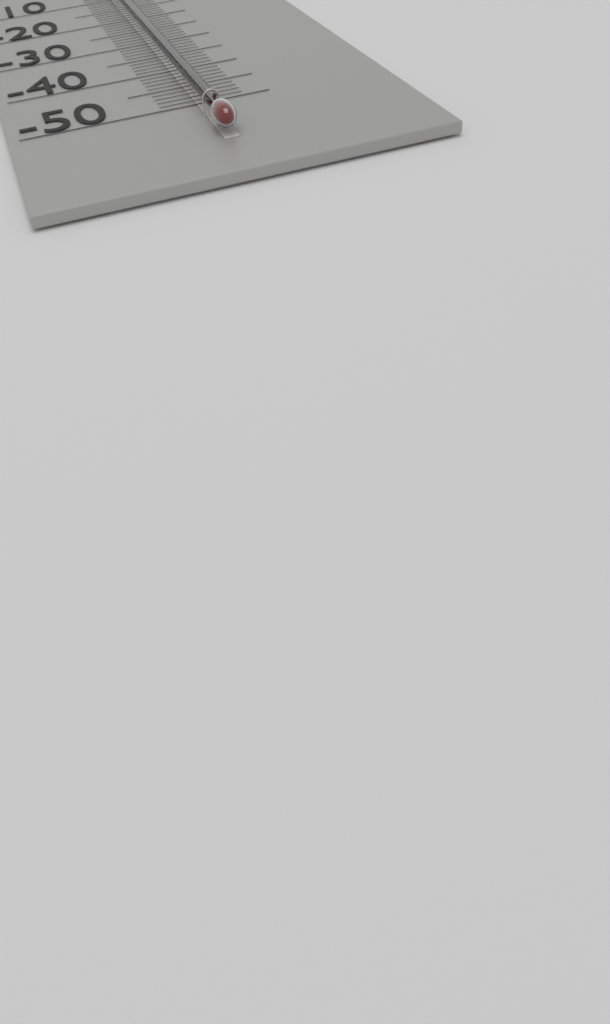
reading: -42 °C
